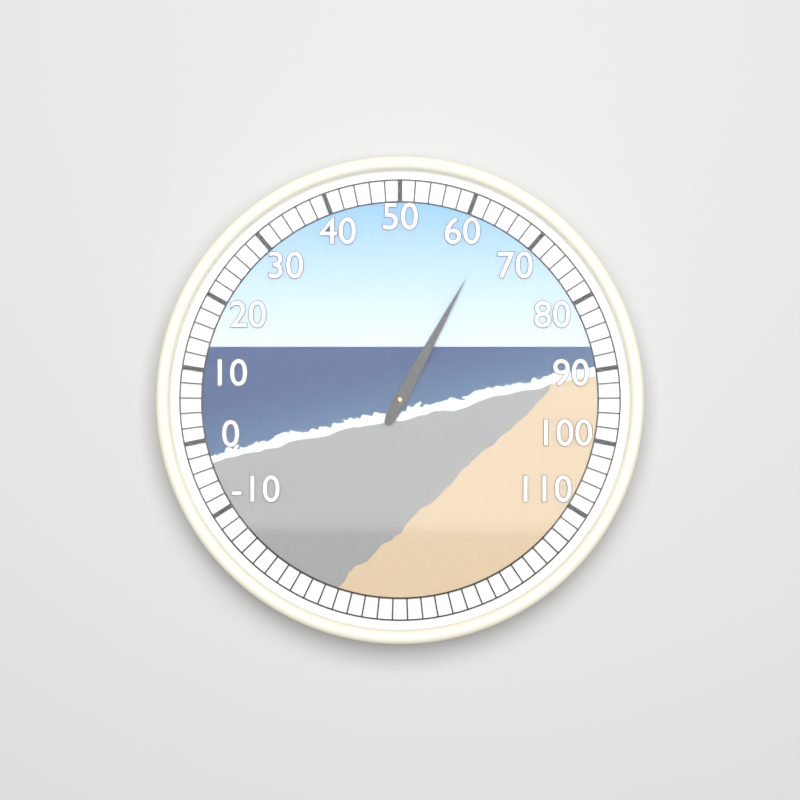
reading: 64 (no unit)
